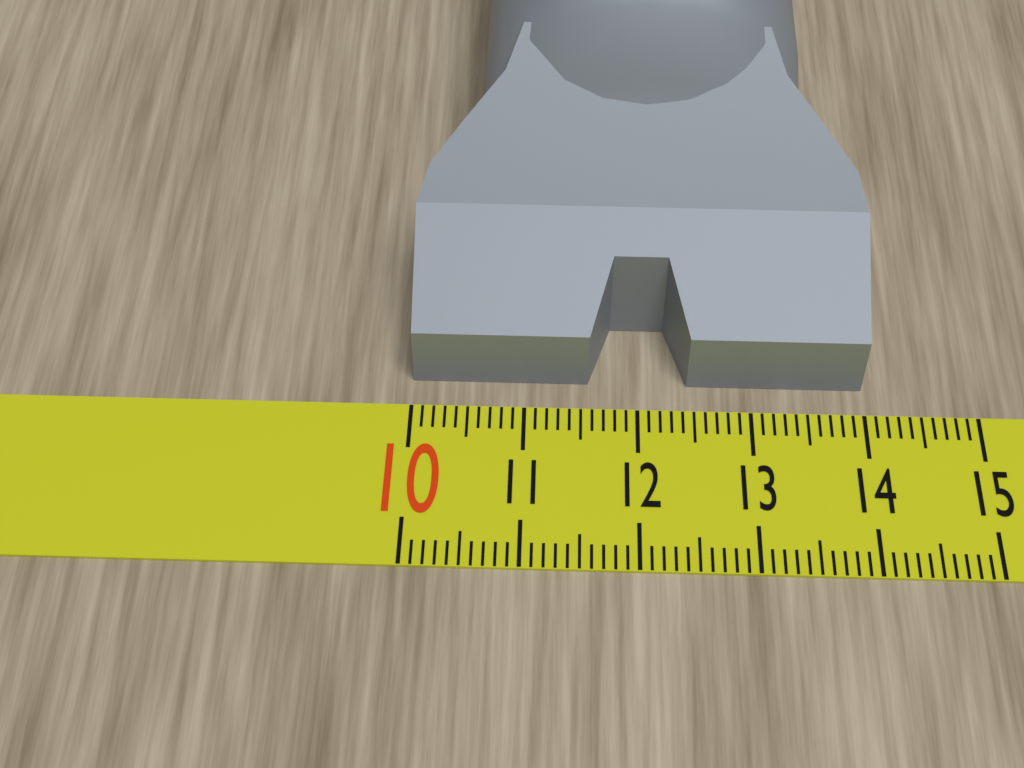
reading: 14.0 (no unit)
